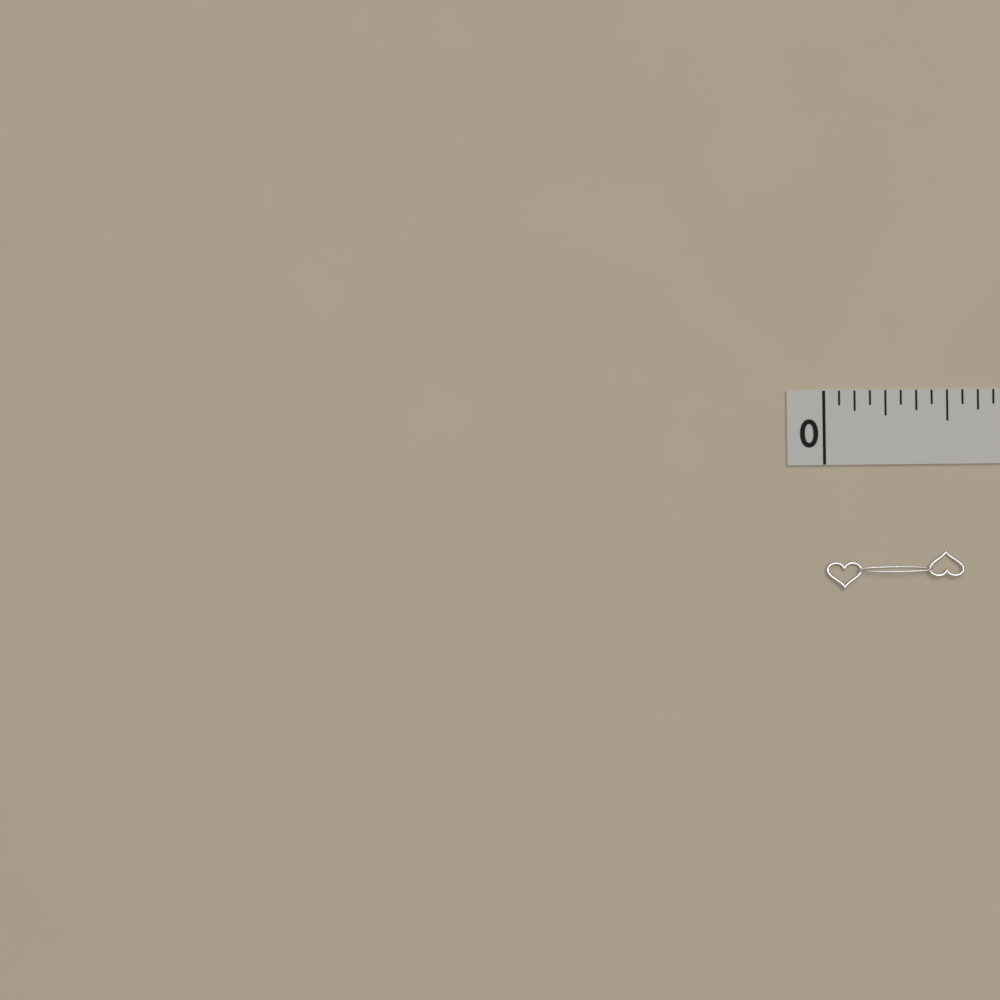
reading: 0.5625 in
